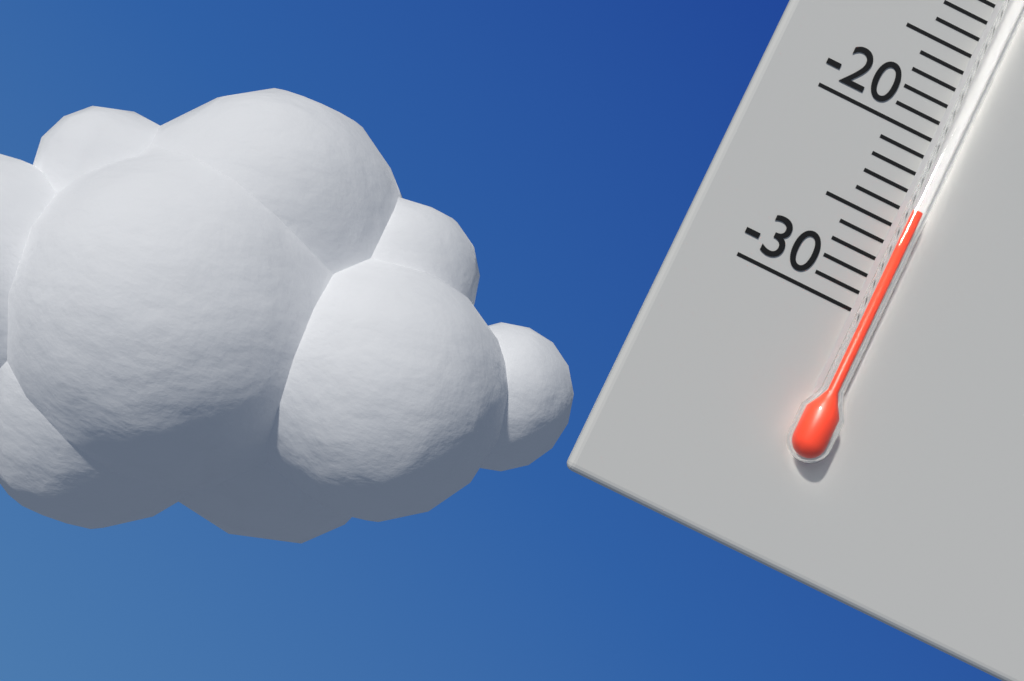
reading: -24 °C
